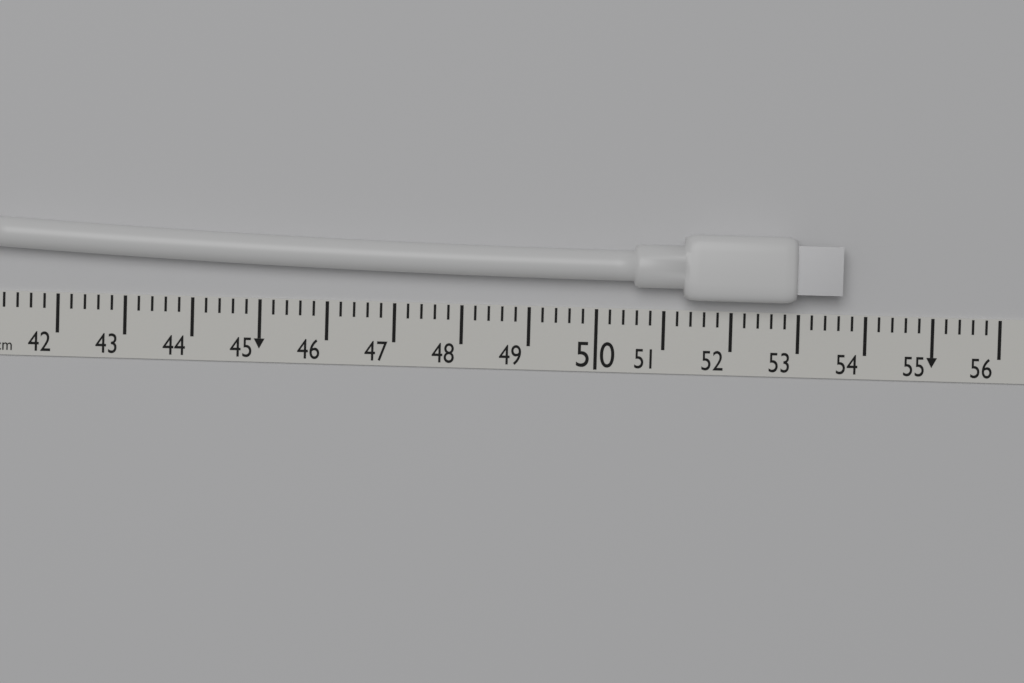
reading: 53.6 cm
